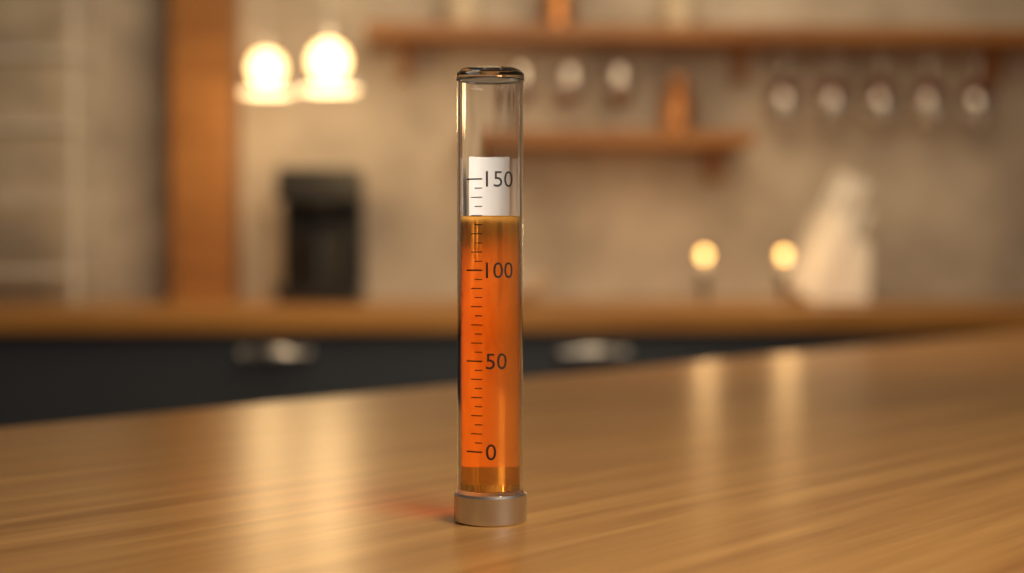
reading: 130 (no unit)
